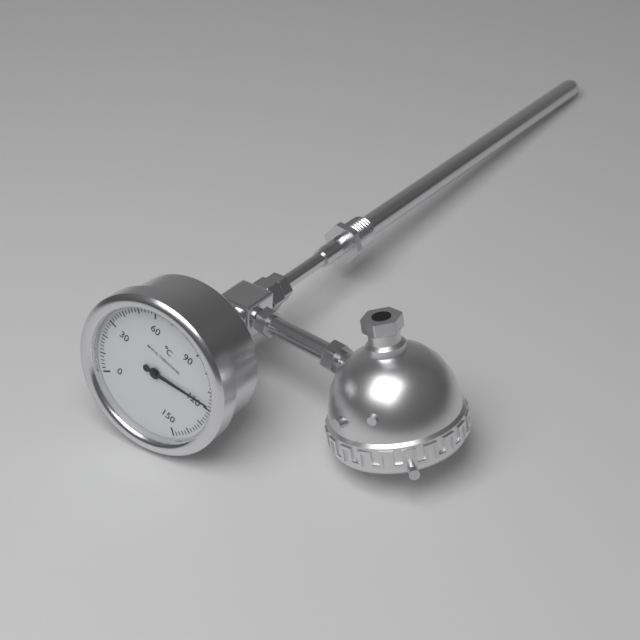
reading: 118 °C
